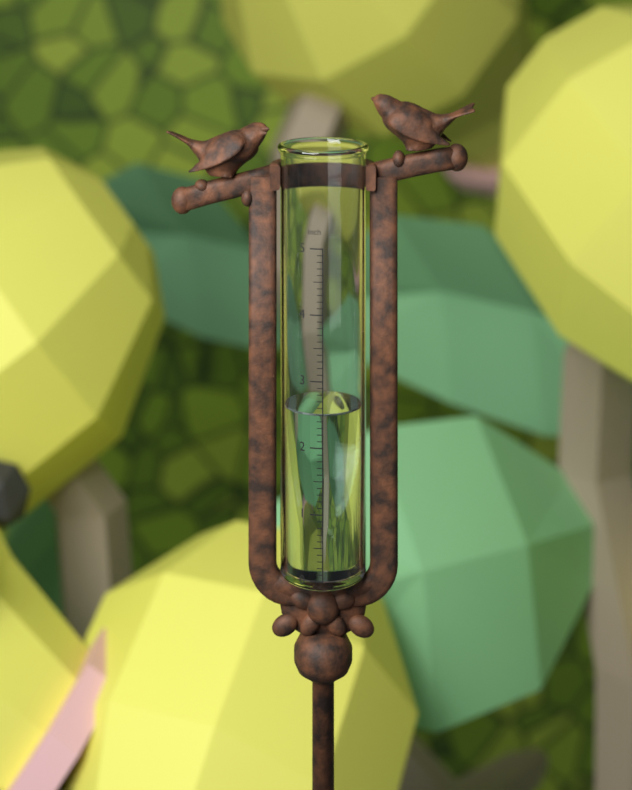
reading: 2.5 in
